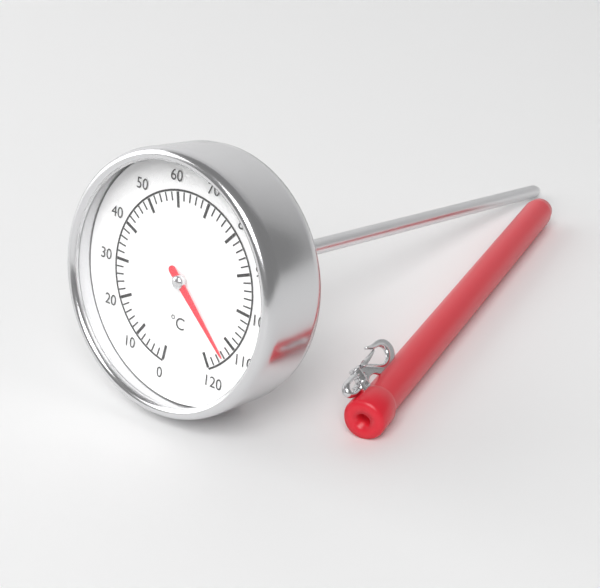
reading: 114 °C
